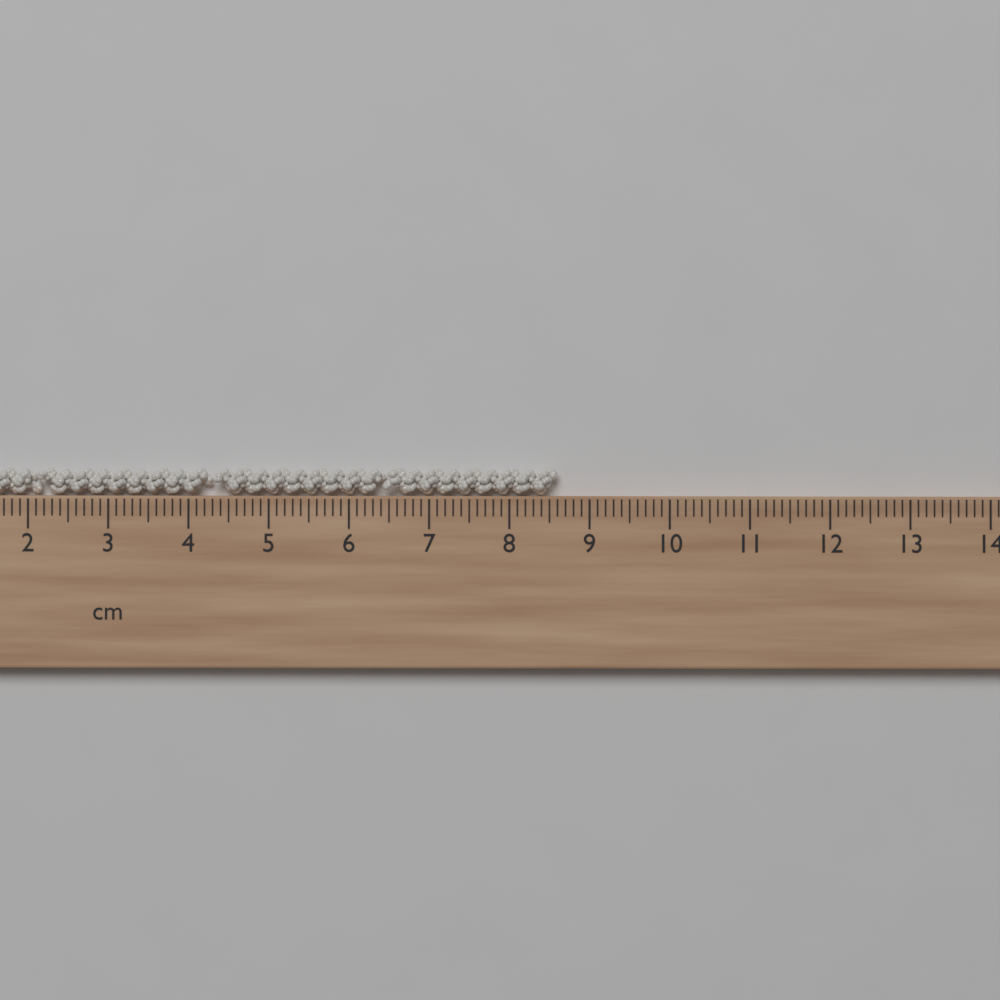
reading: 8.6 cm
